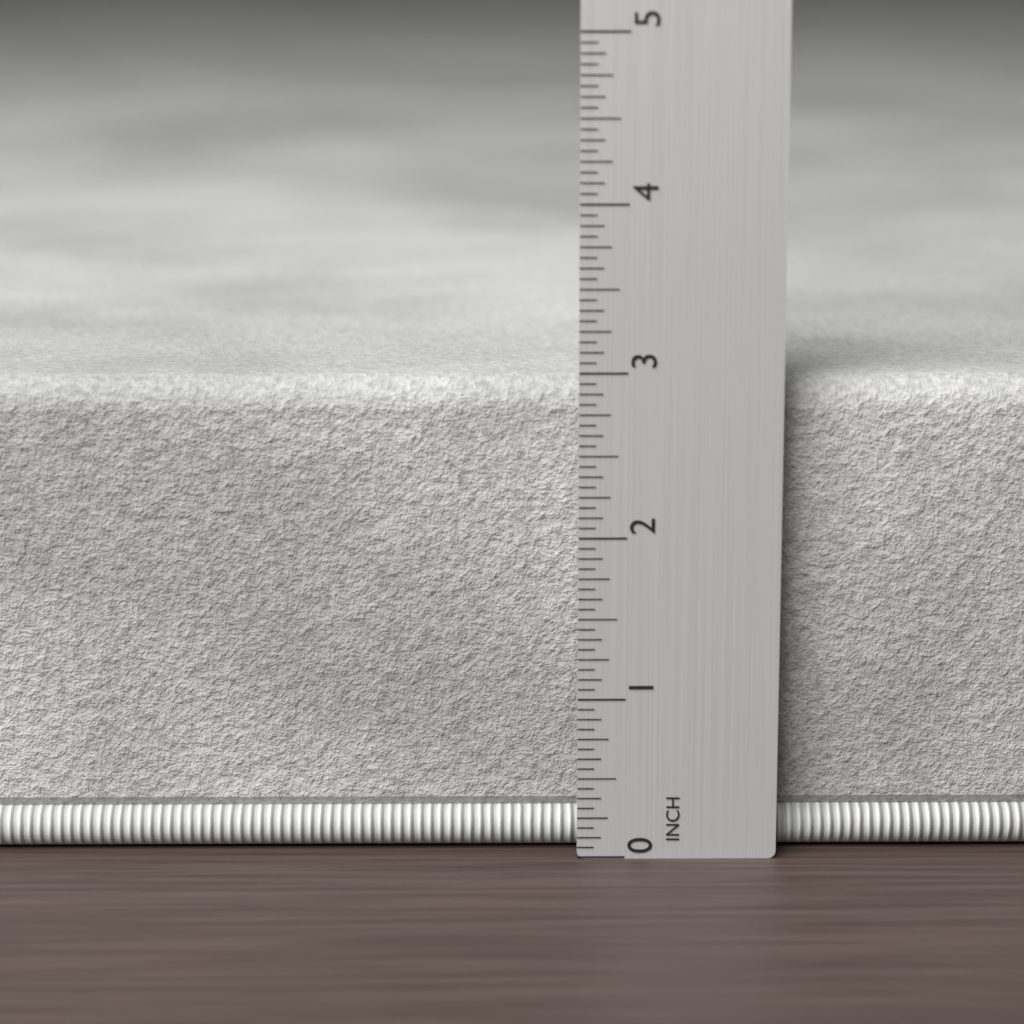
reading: 2.9375 in
